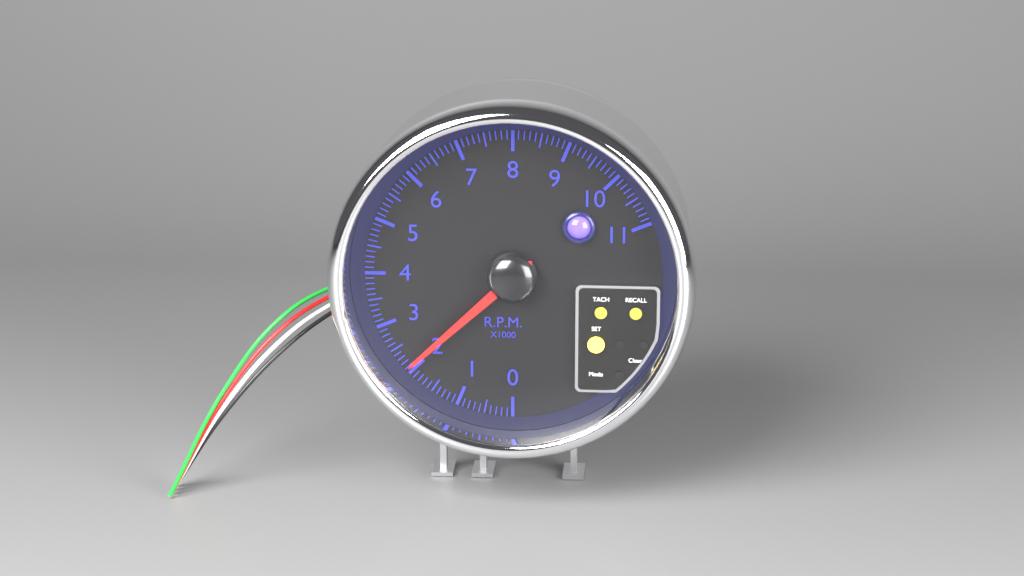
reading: 2.1 rpm x1000
